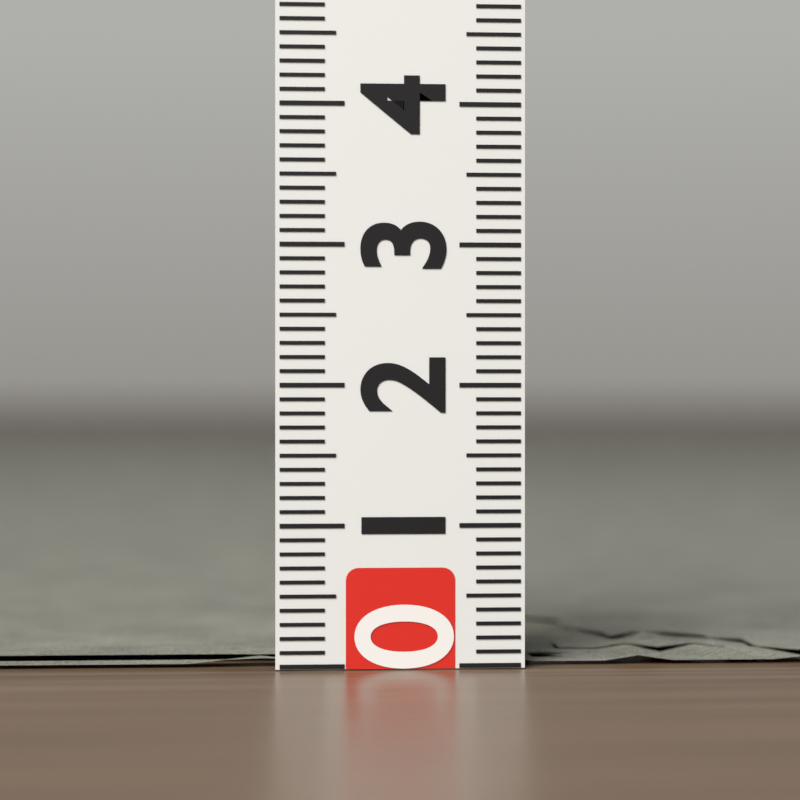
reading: 0.1 (no unit)
